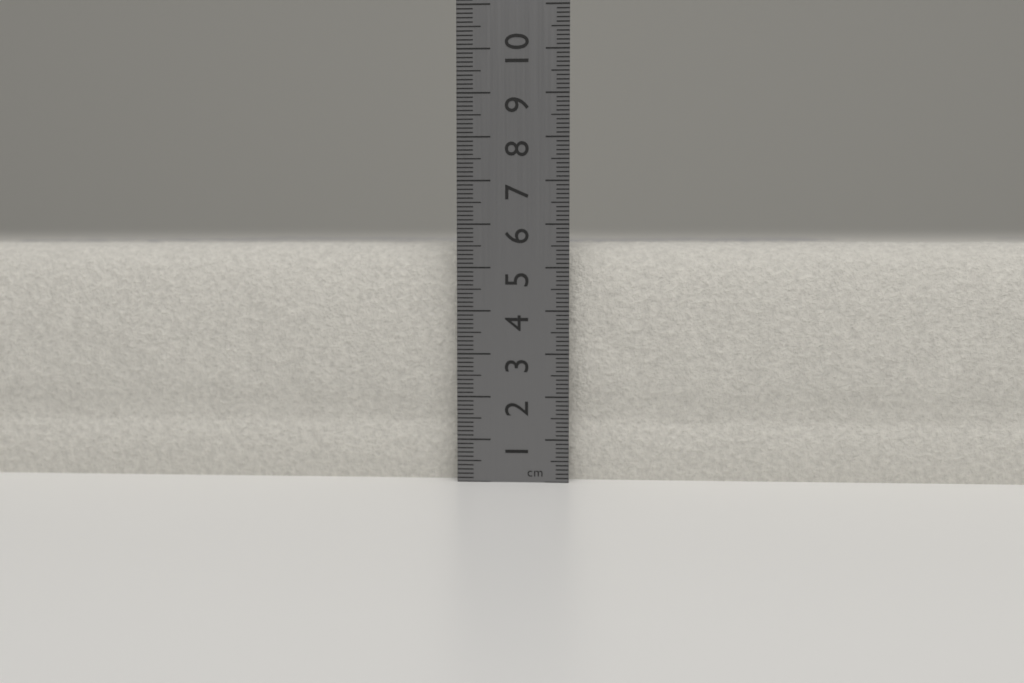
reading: 5.6 cm
